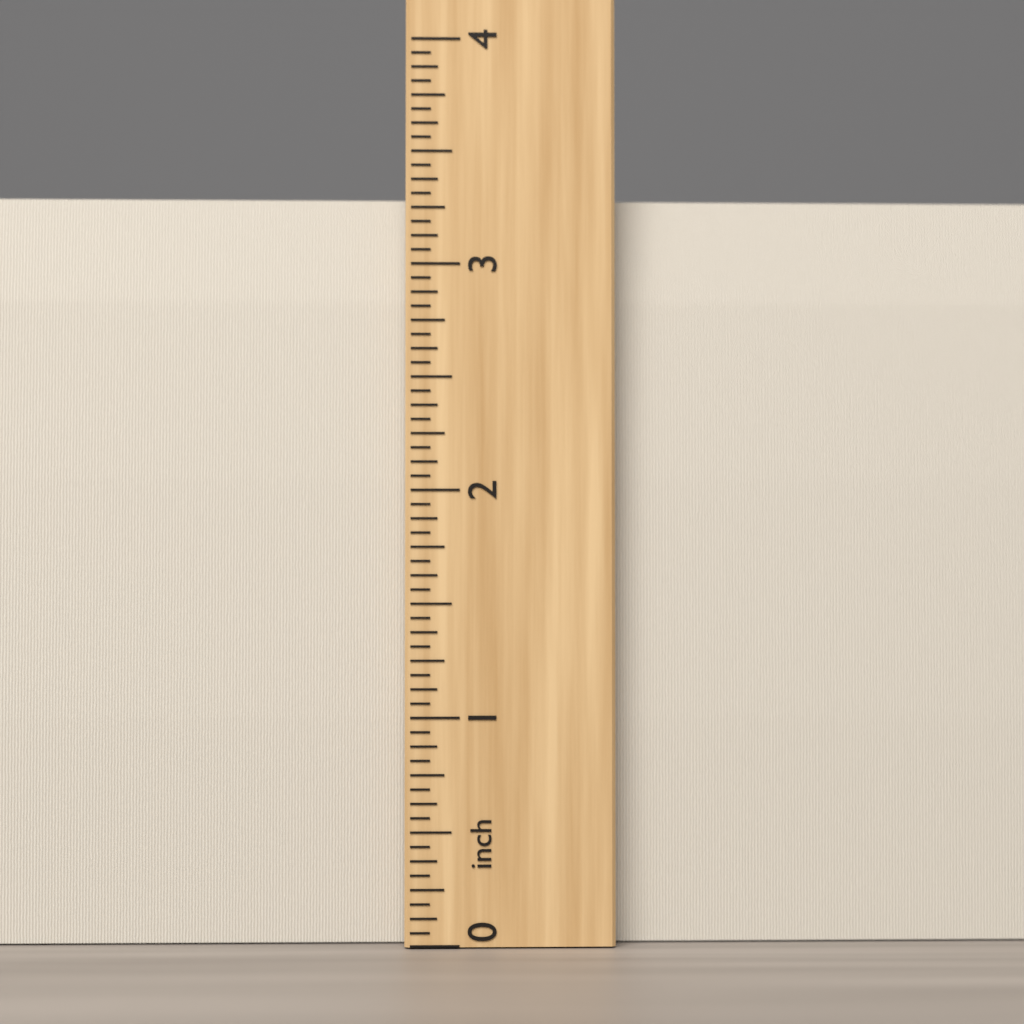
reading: 3.3125 inch
